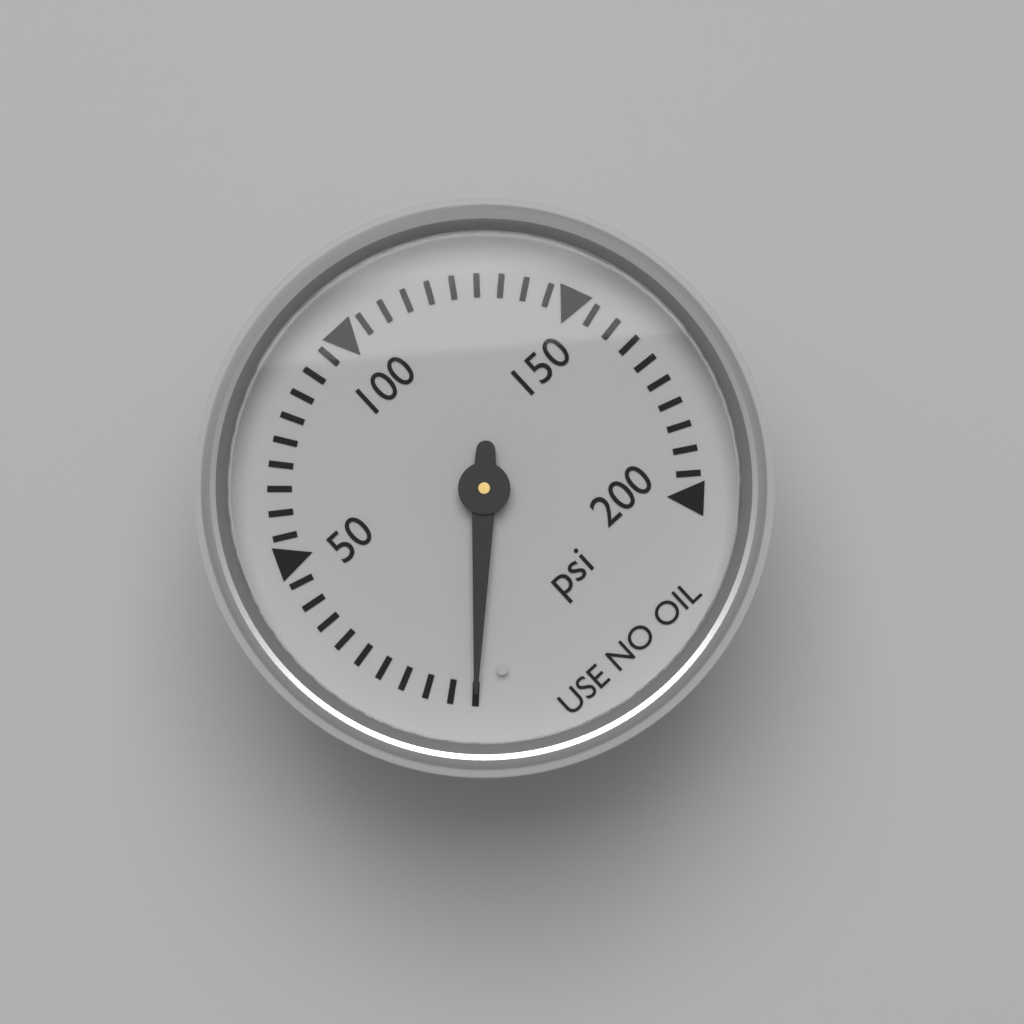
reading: 0 psi
